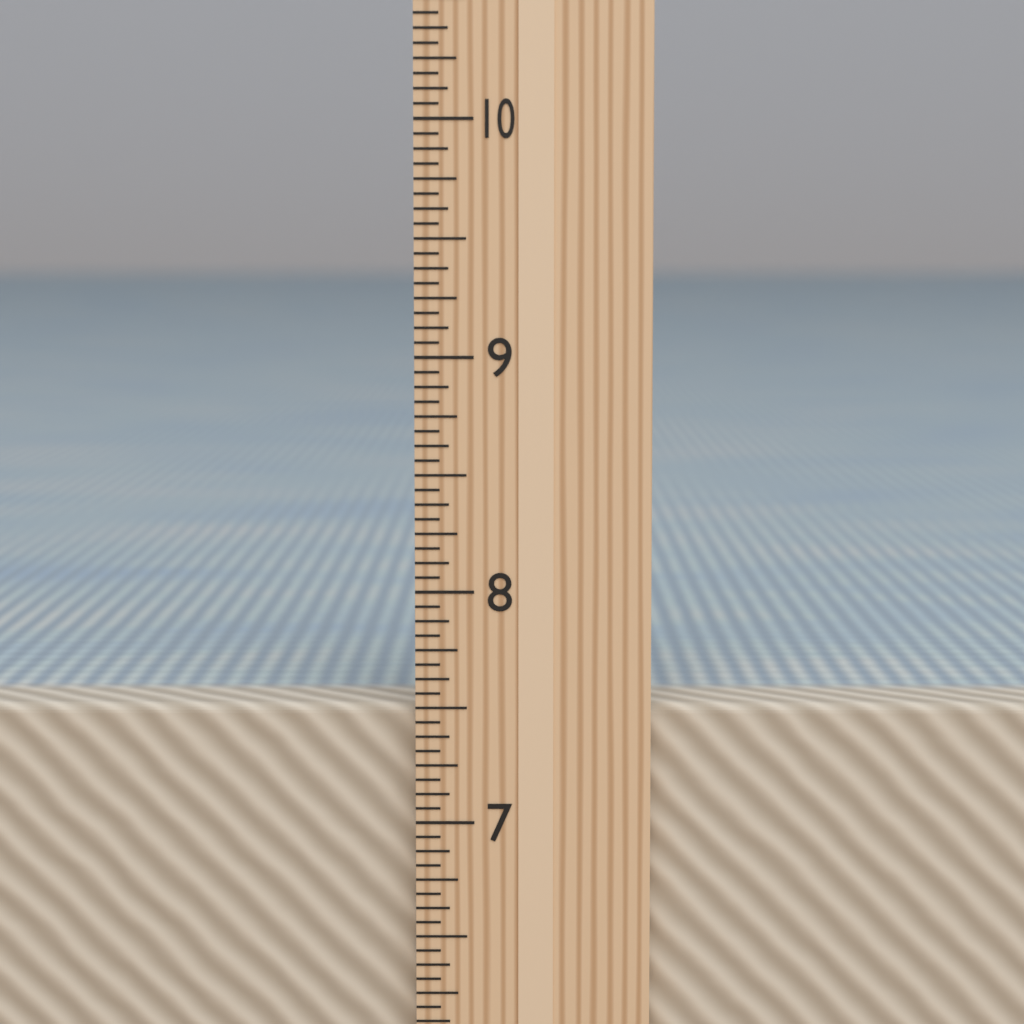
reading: 7.5000 in
